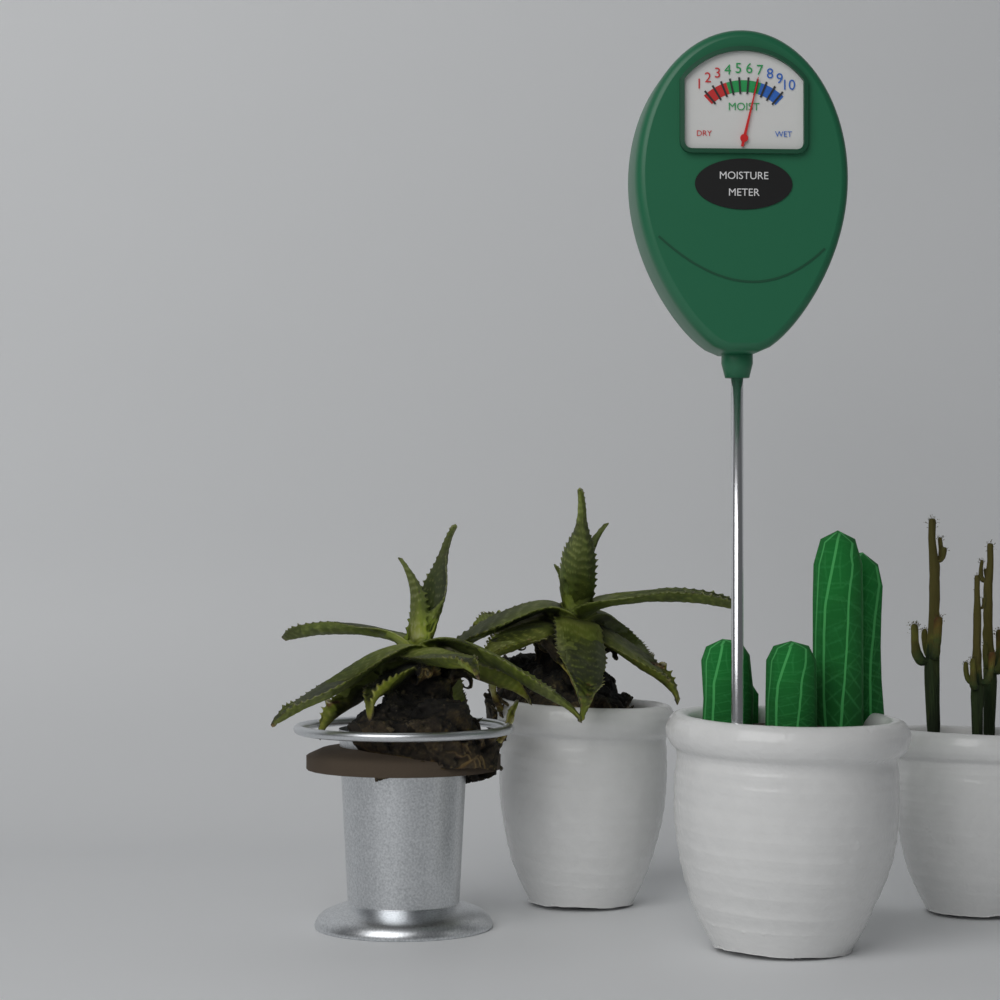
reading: 7 (no unit)
